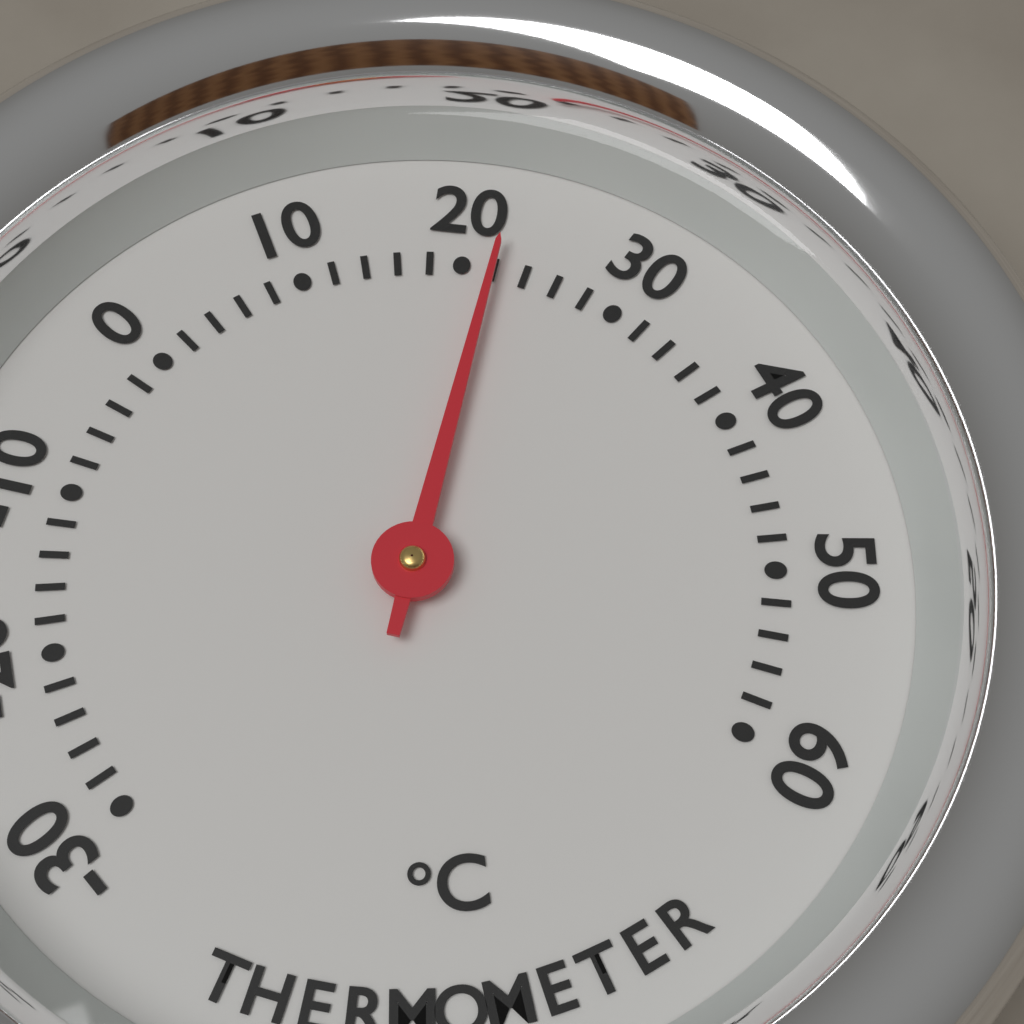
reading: 22 °C
